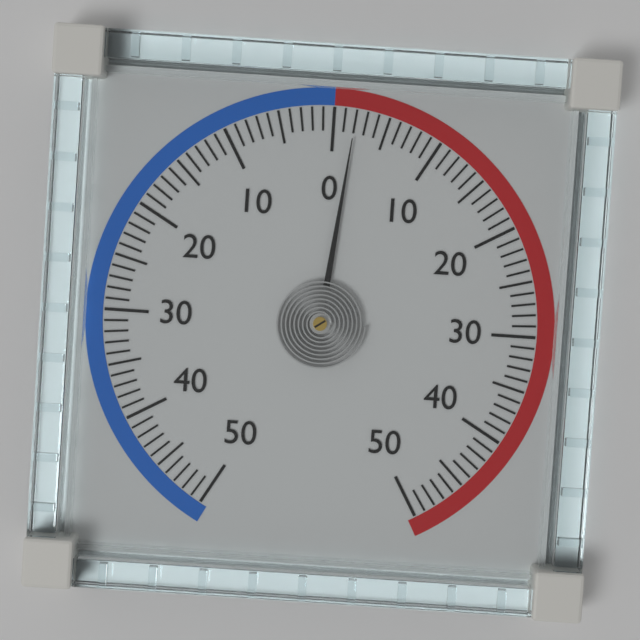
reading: 2 (no unit)
